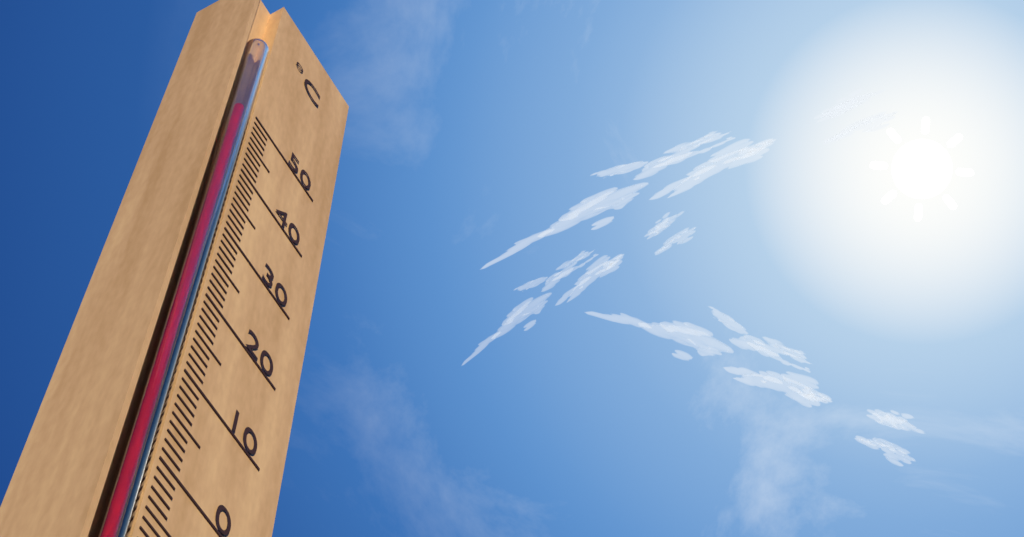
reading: 48 °C
